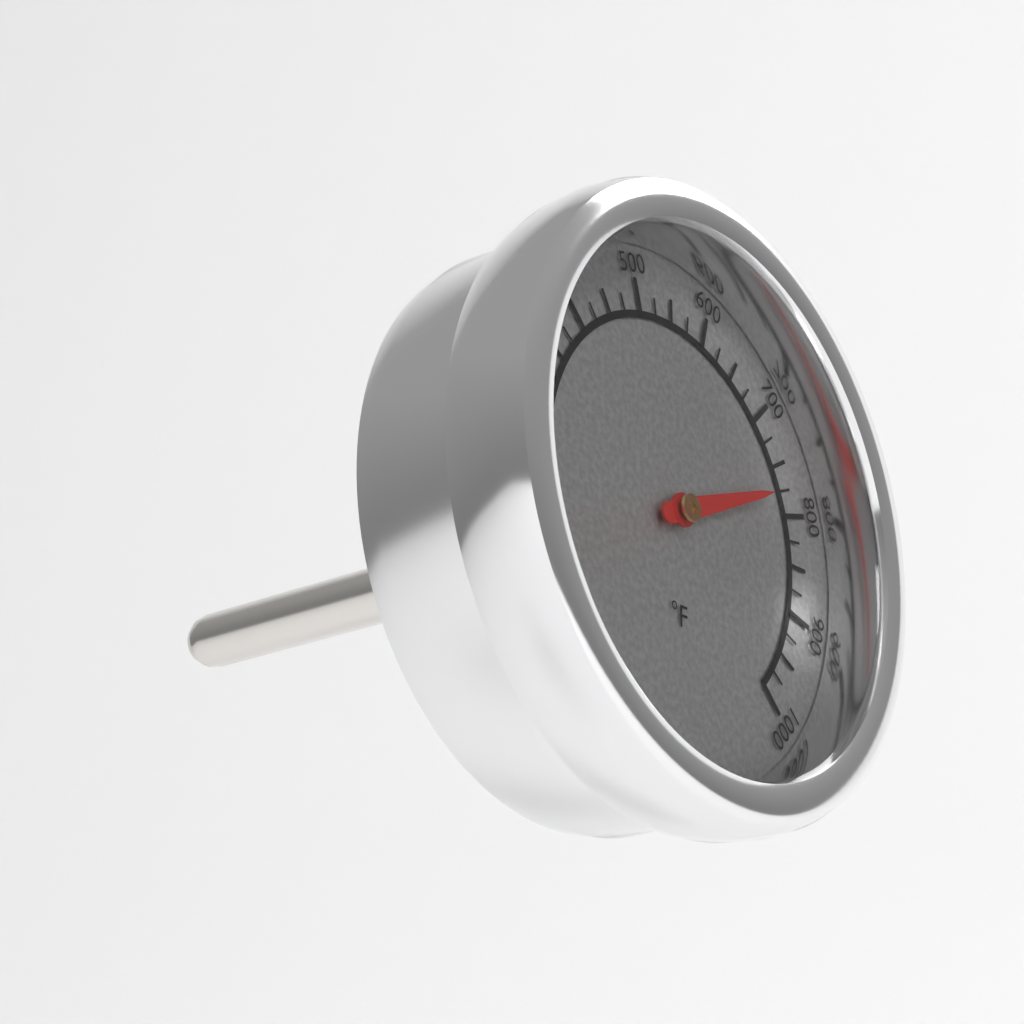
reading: 775 °F
